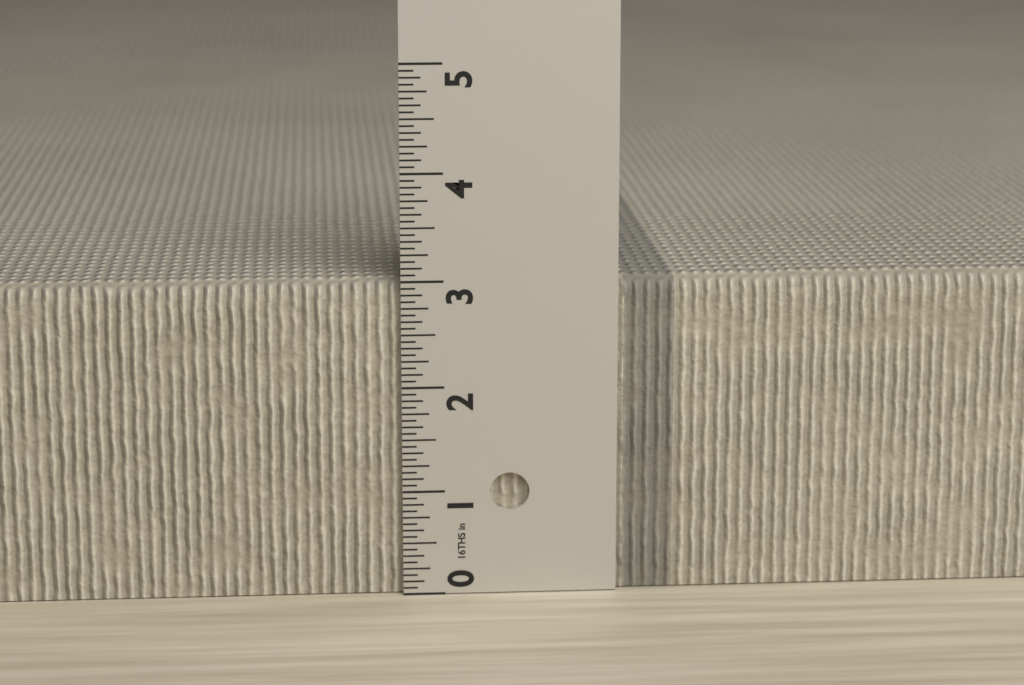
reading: 3.0000 in
